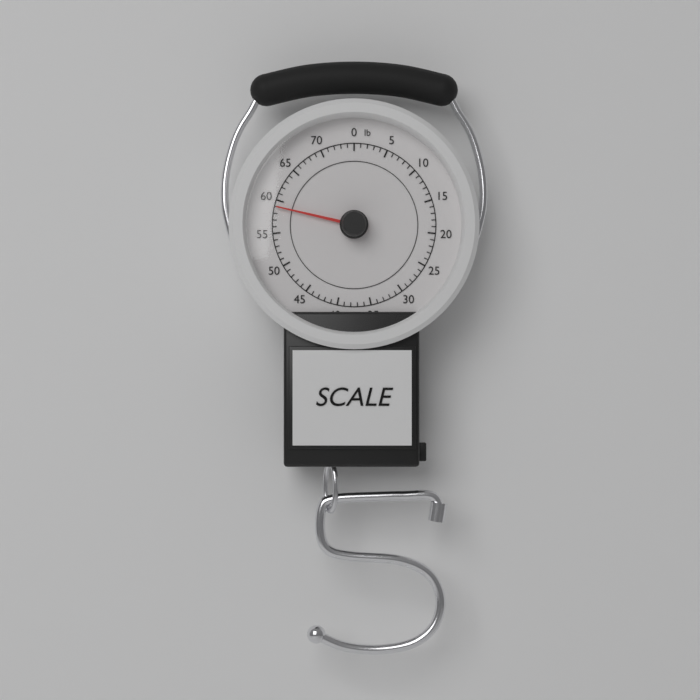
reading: 59 lb
